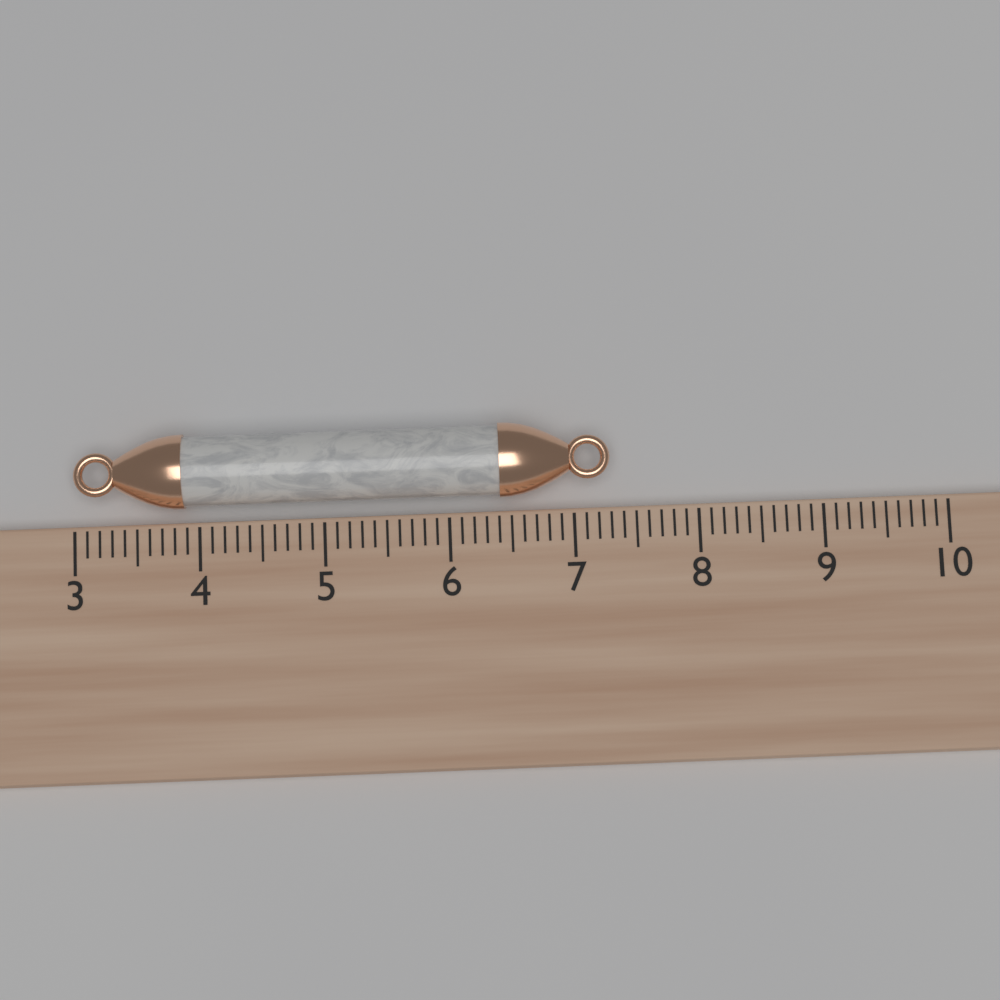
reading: 7.3 (no unit)
